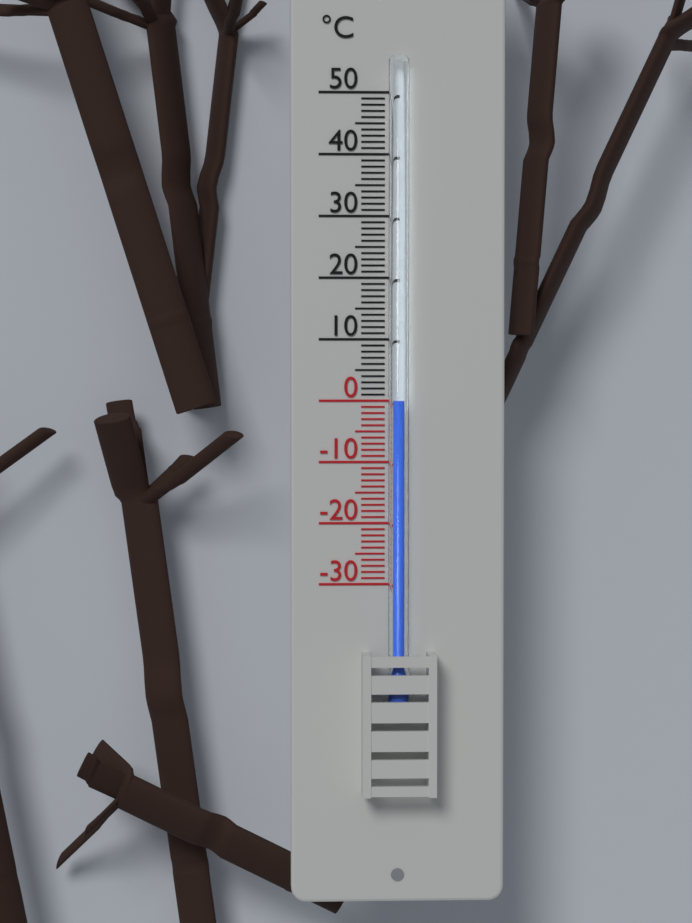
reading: 0 °C
